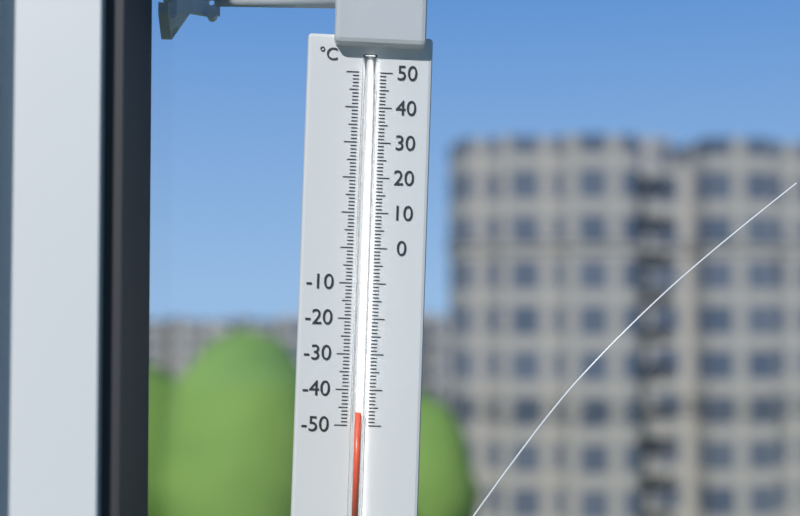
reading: -46 °C
